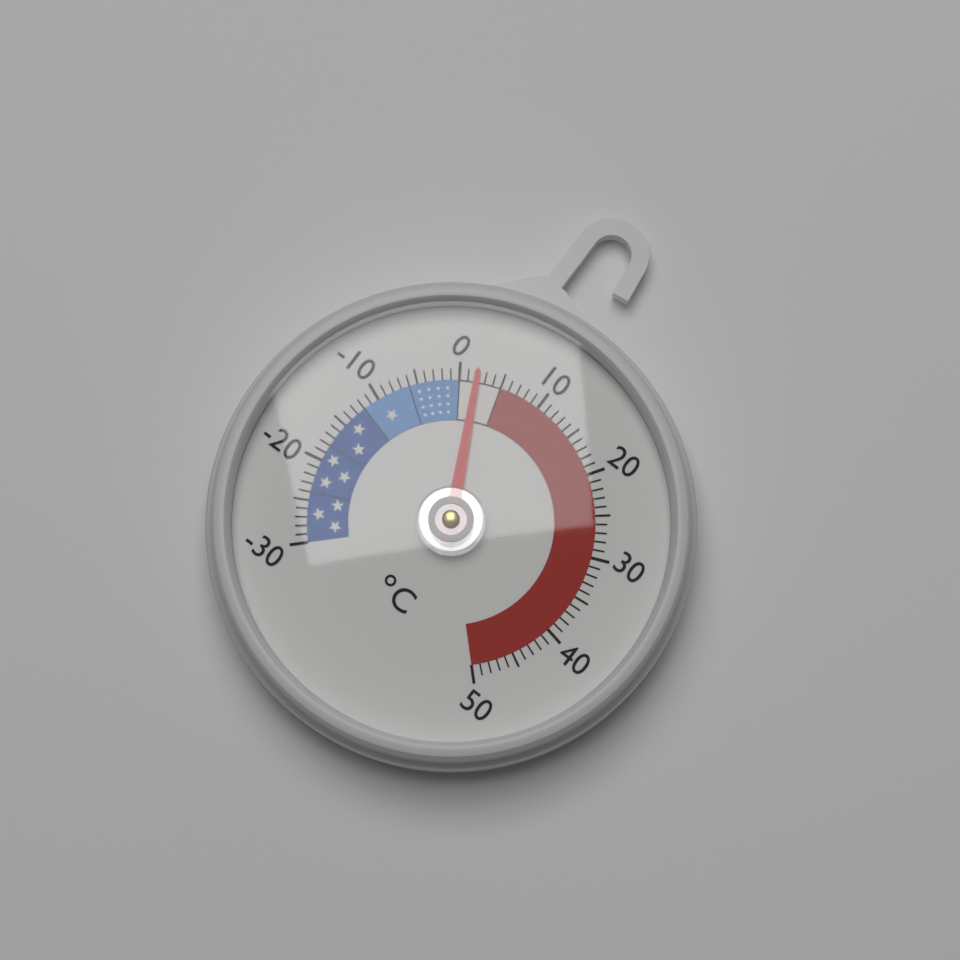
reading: 2 °C
